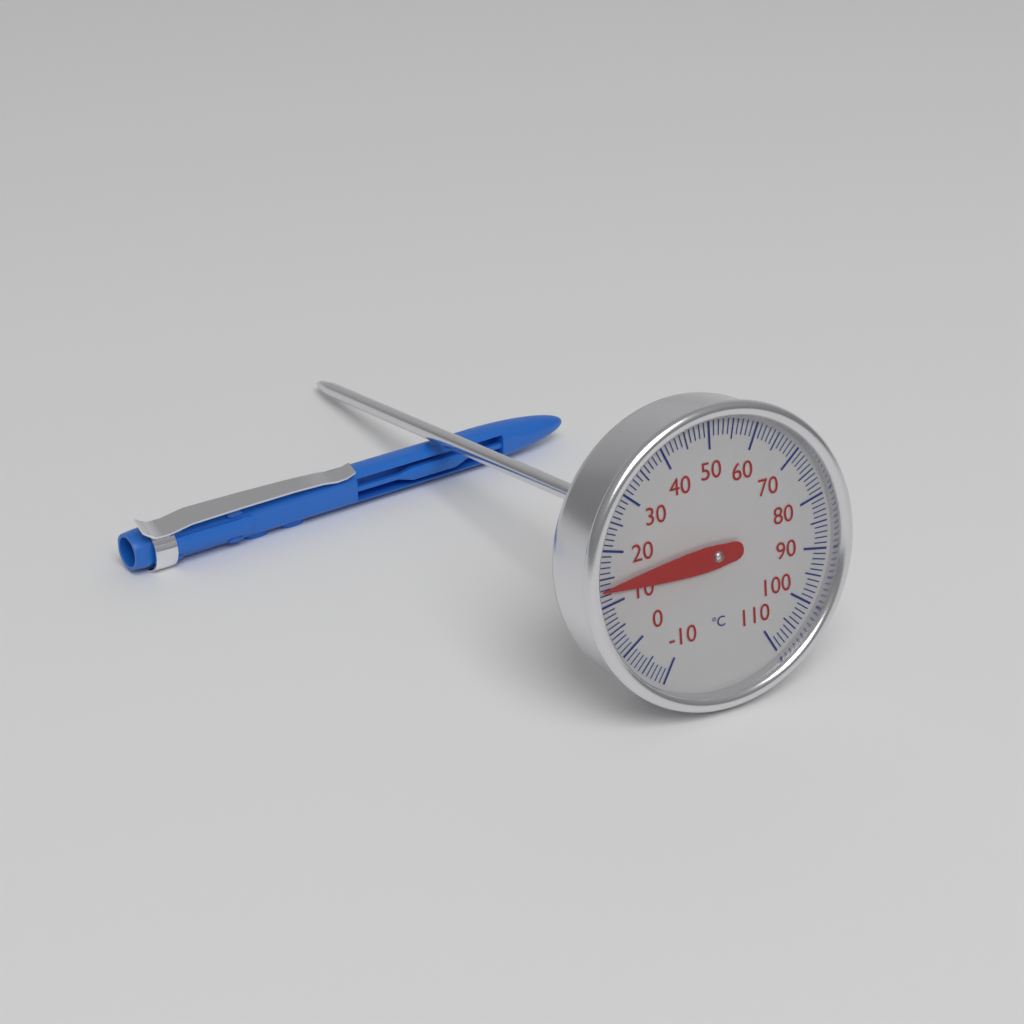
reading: 13 °C
